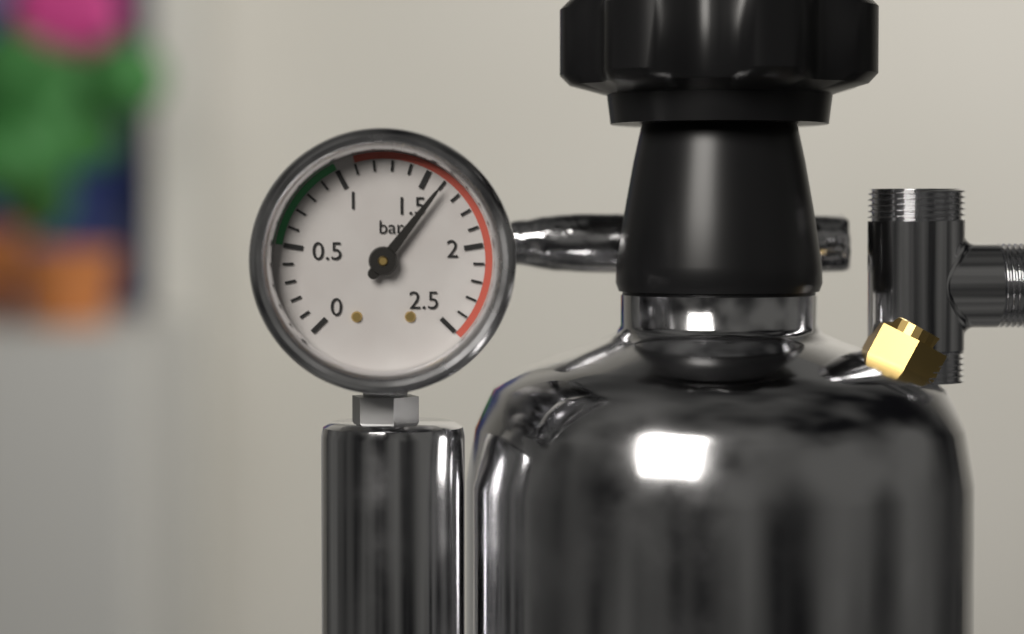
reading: 1.6 bar
